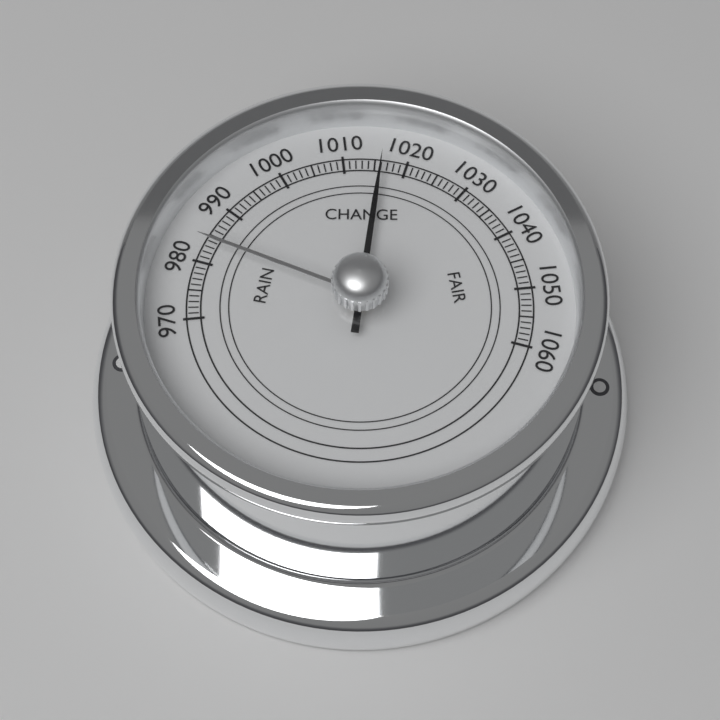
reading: 1016 (no unit)
